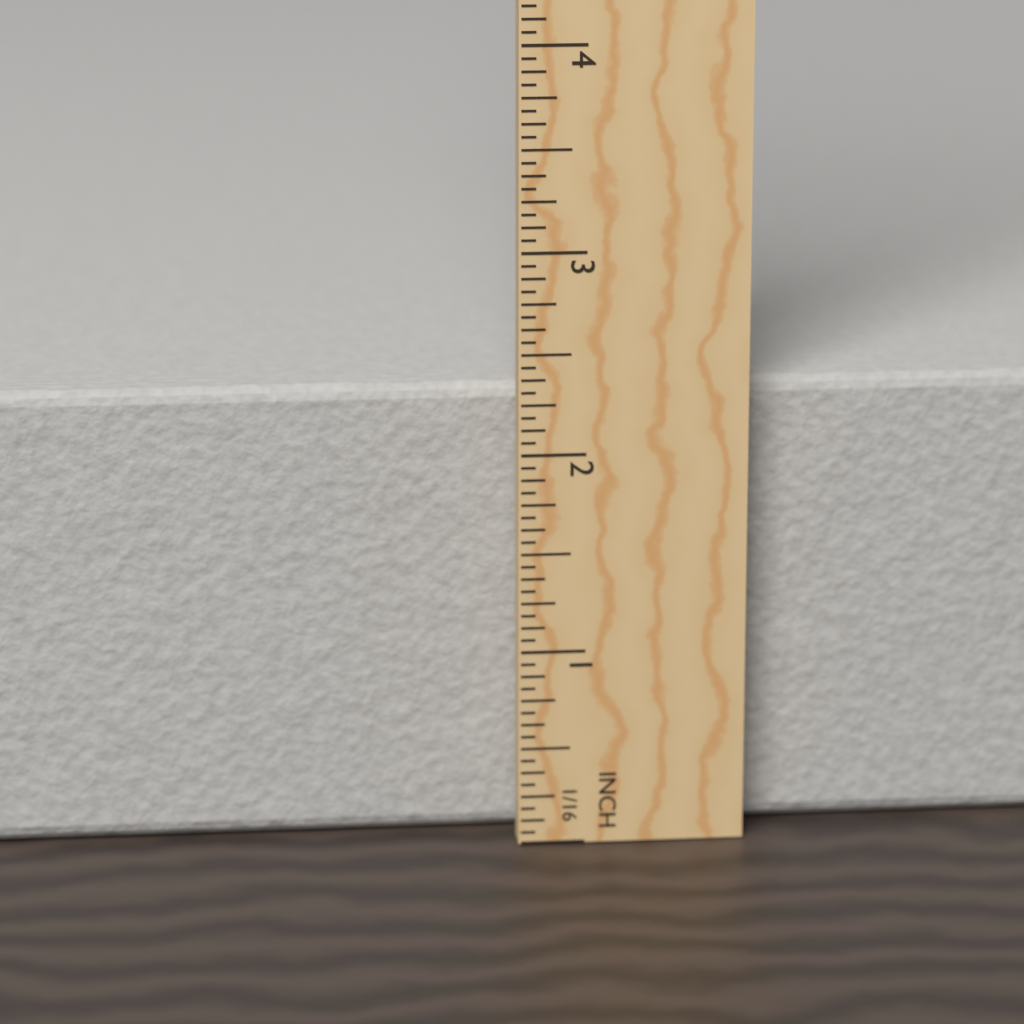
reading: 2.3125 in
